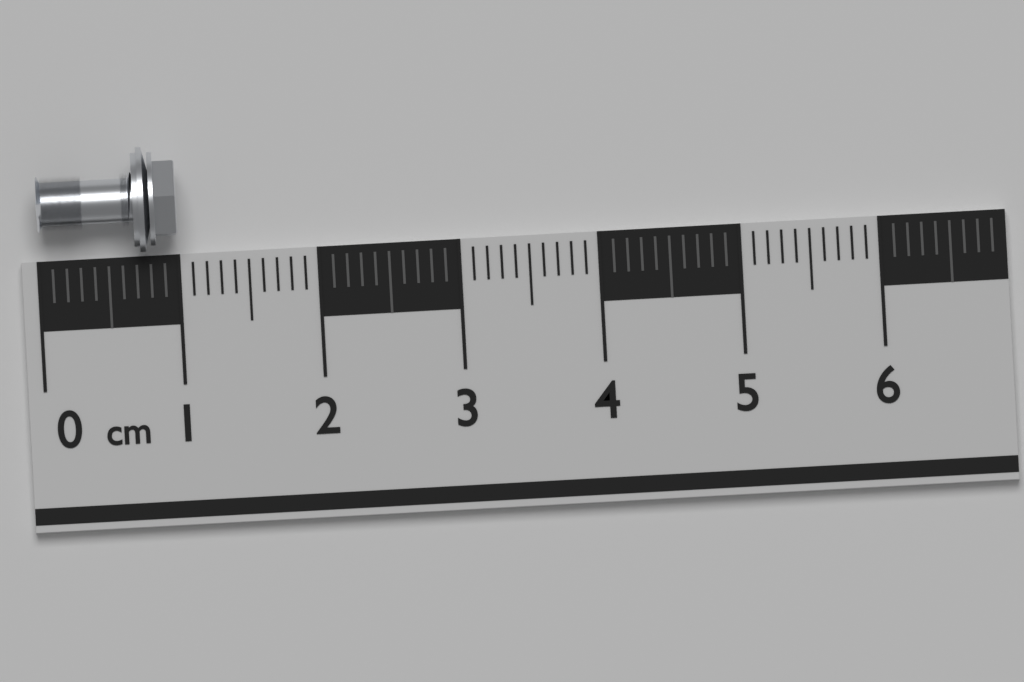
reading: 1.0 cm
